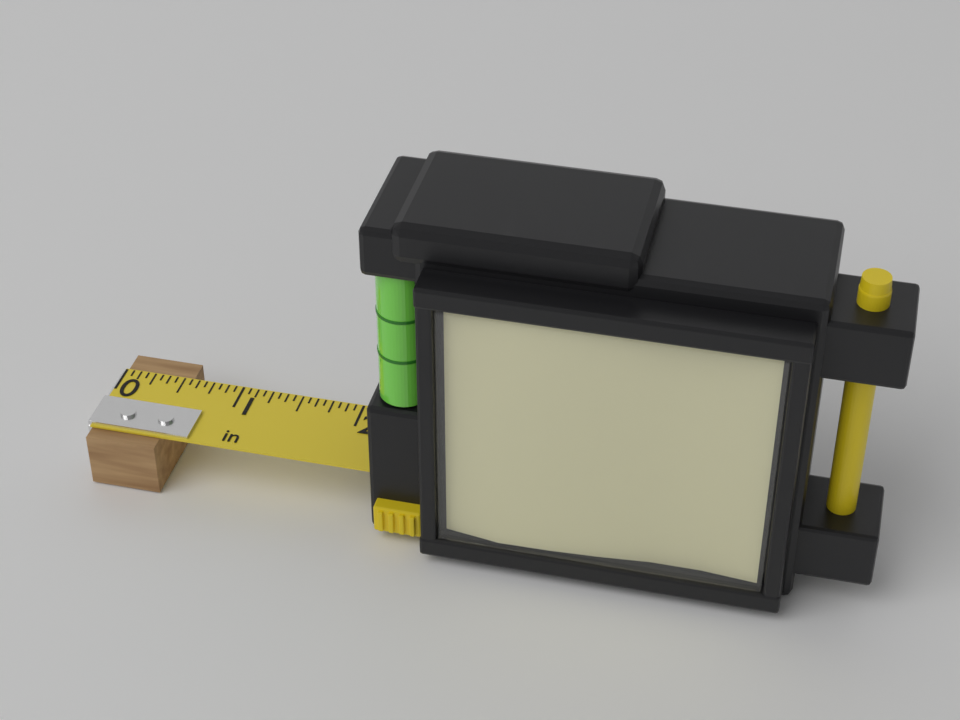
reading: 0.5625 in
